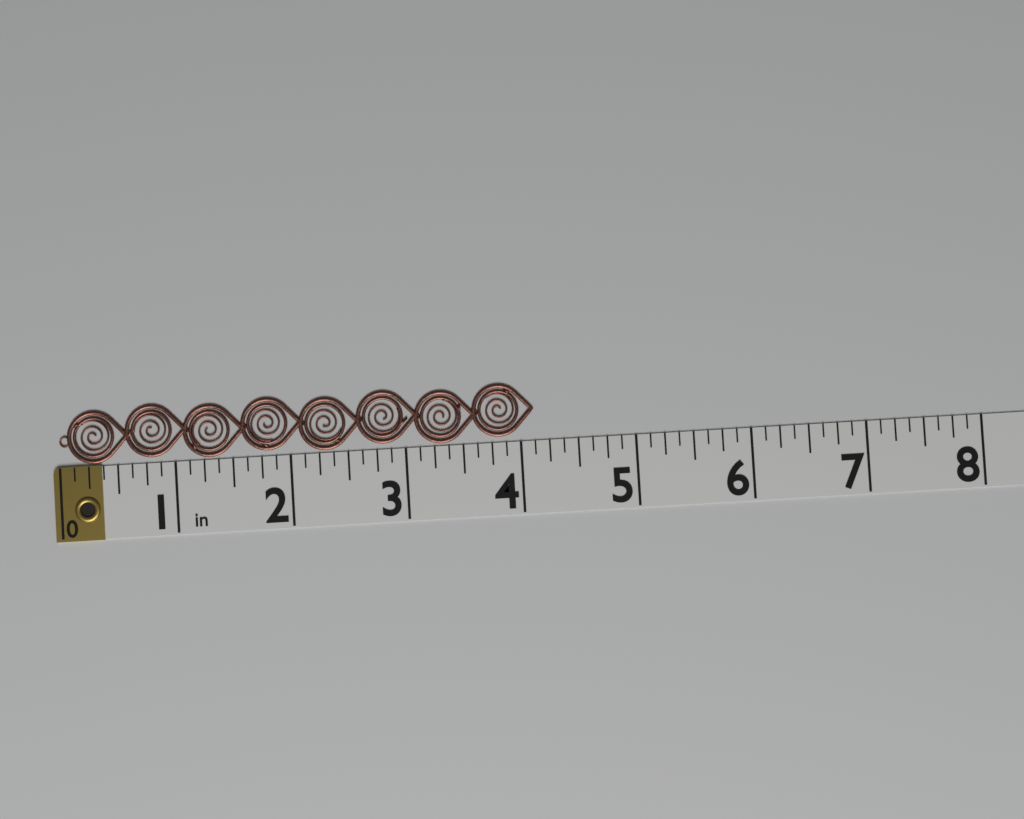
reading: 4.125 in
